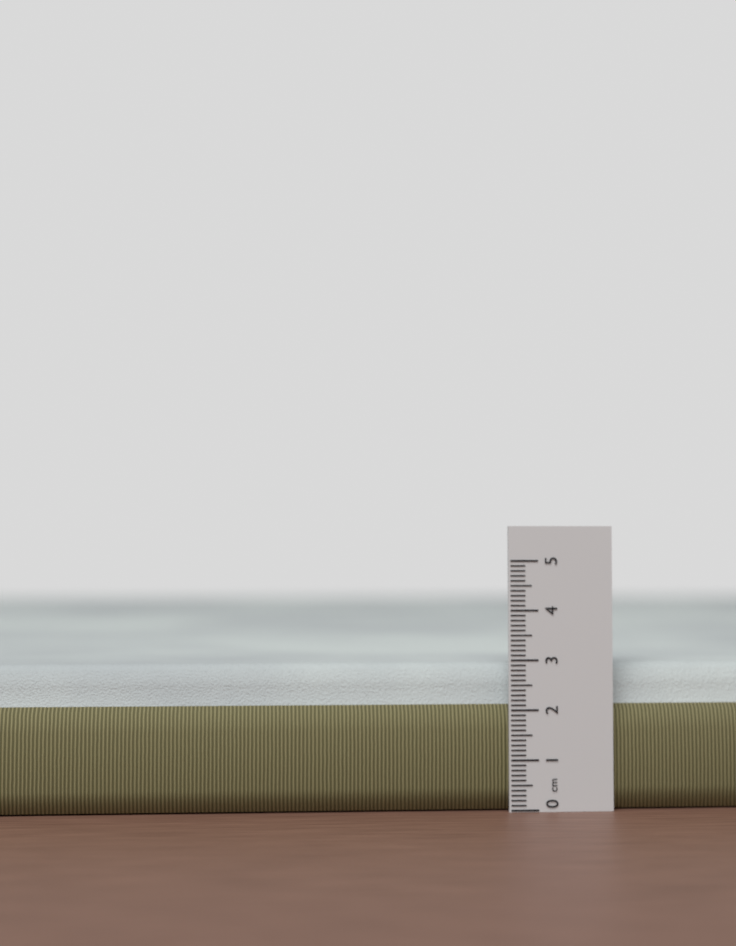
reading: 2.9 cm
